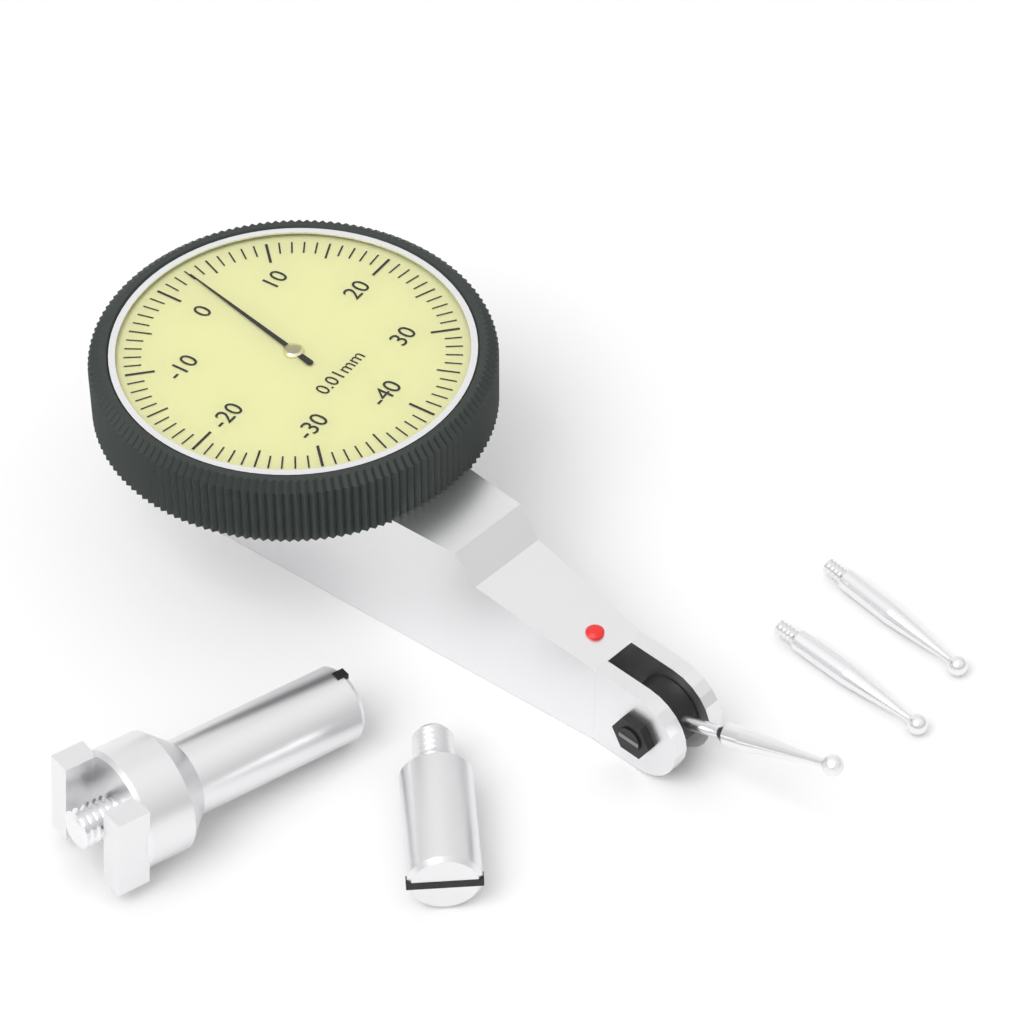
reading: 3 0.01mm
